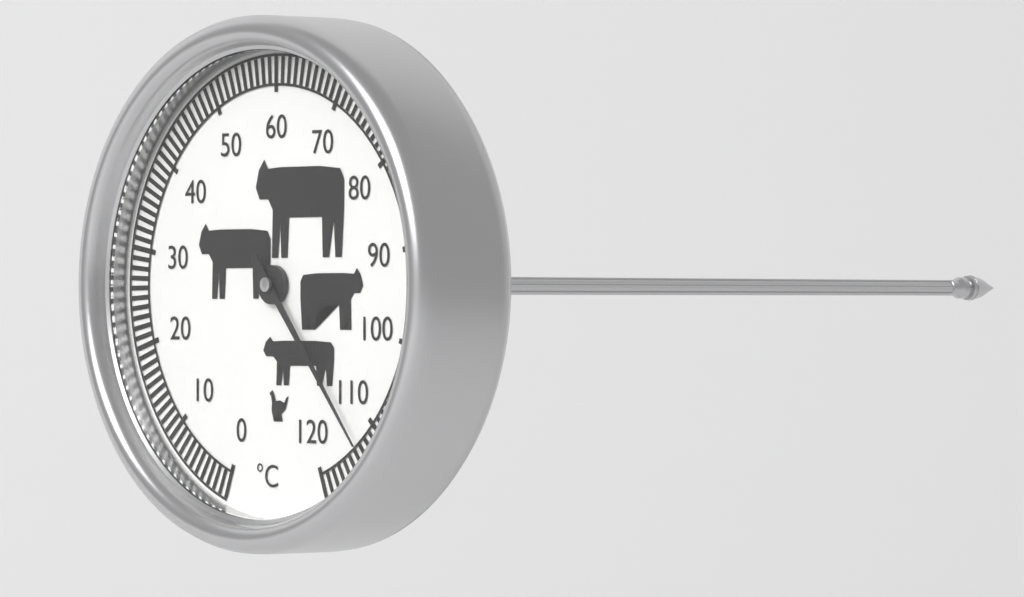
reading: 113 °C
